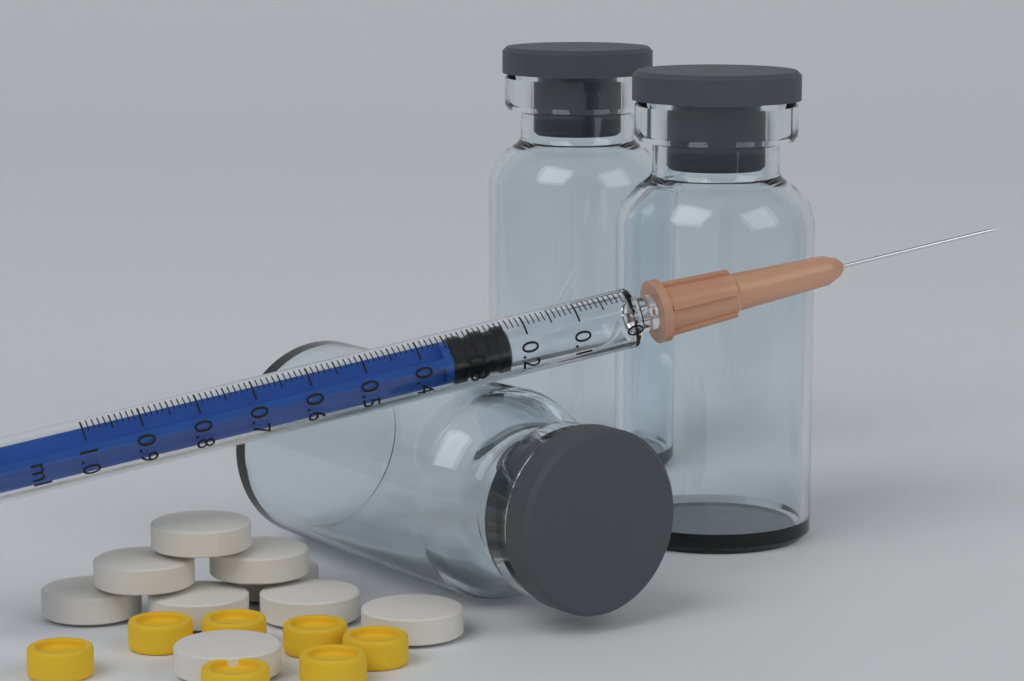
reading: 0.23 ml
